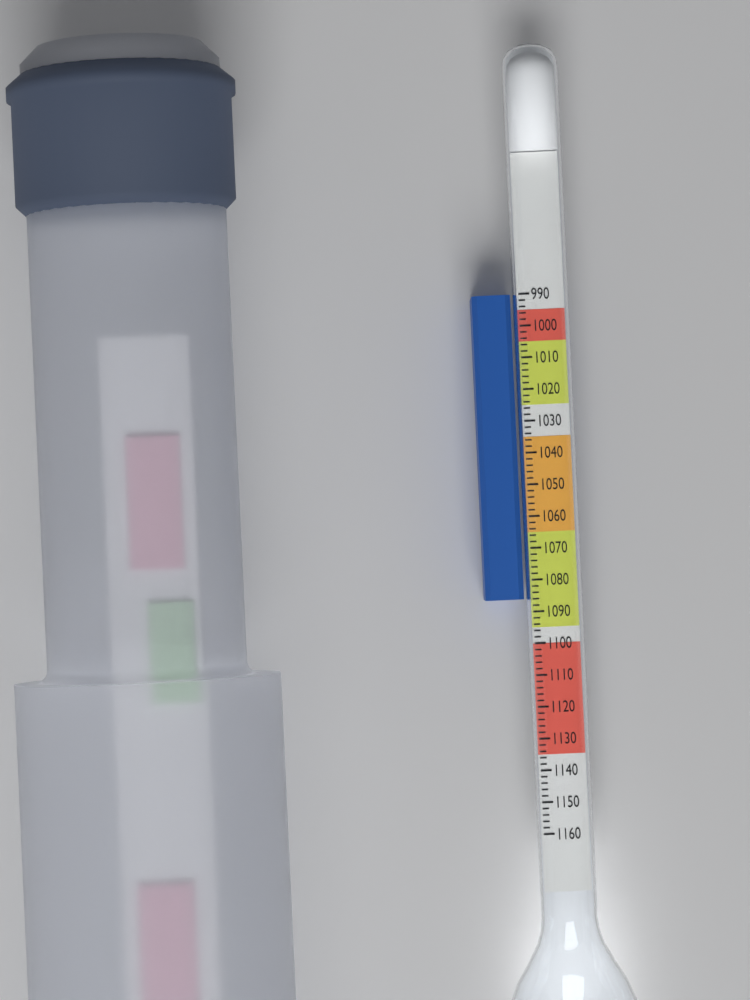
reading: 1086 (no unit)
